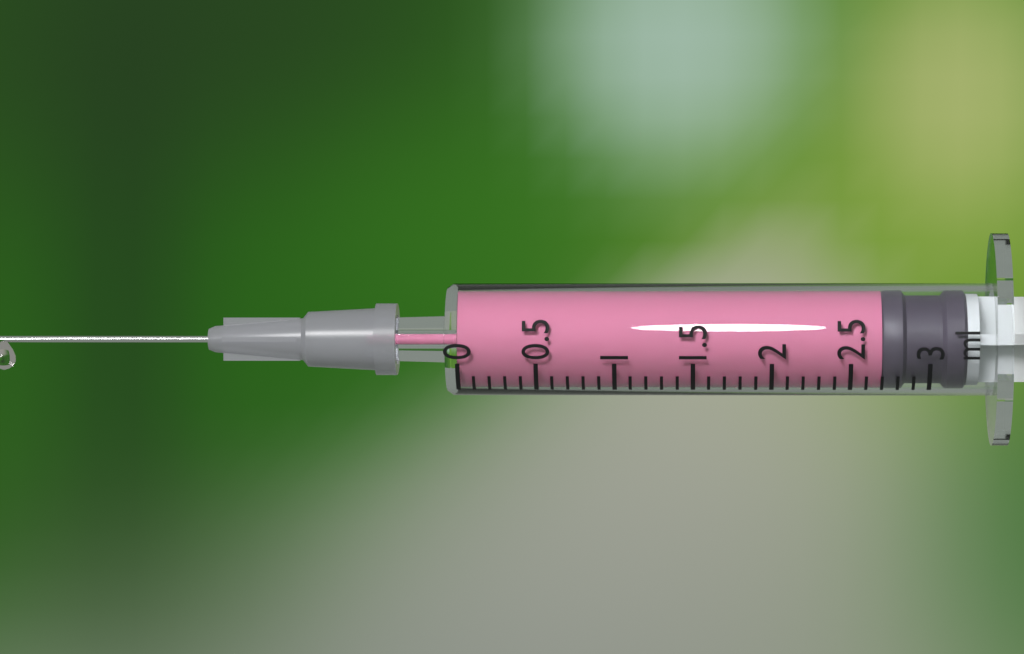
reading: 2.7 ml
